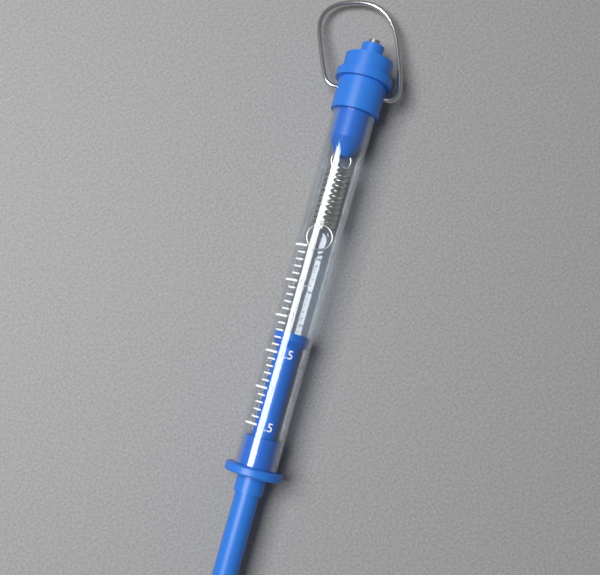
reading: 1.2 N
